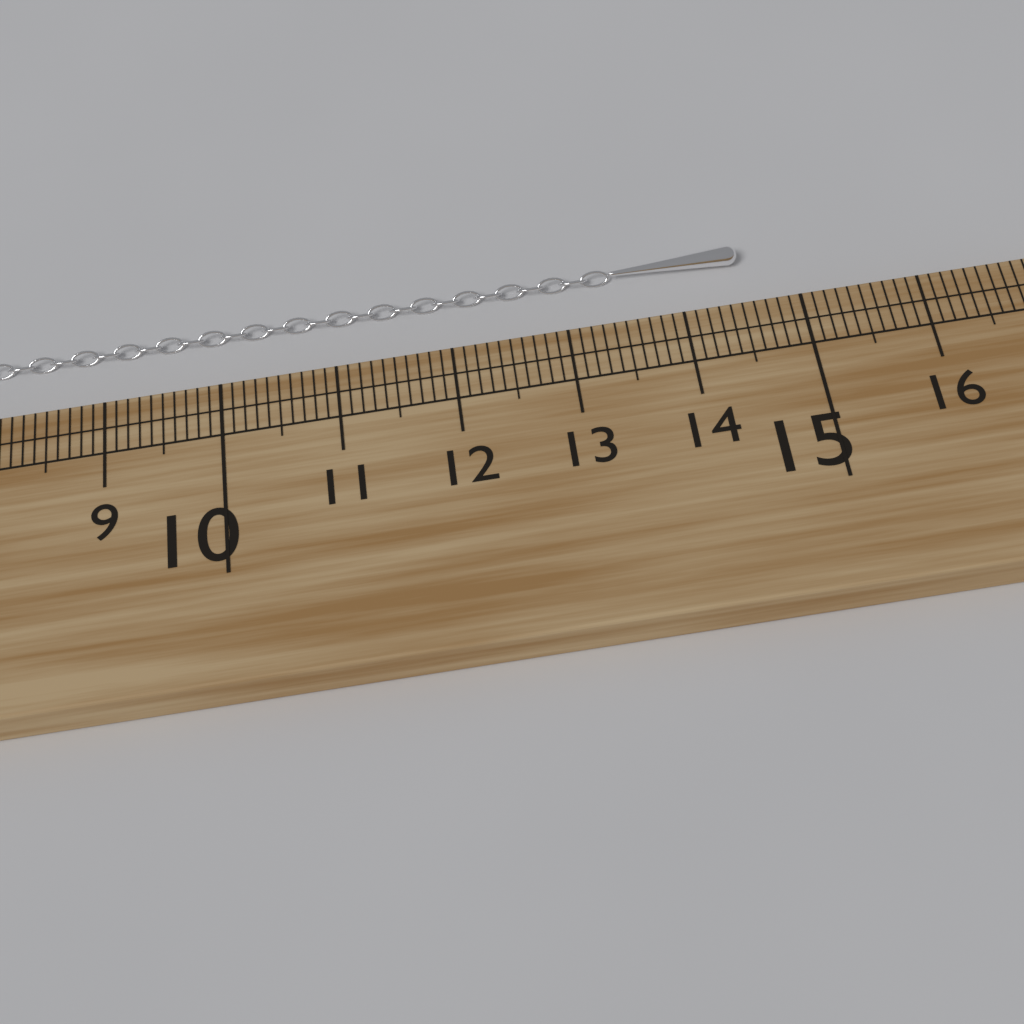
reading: 14.6 cm
